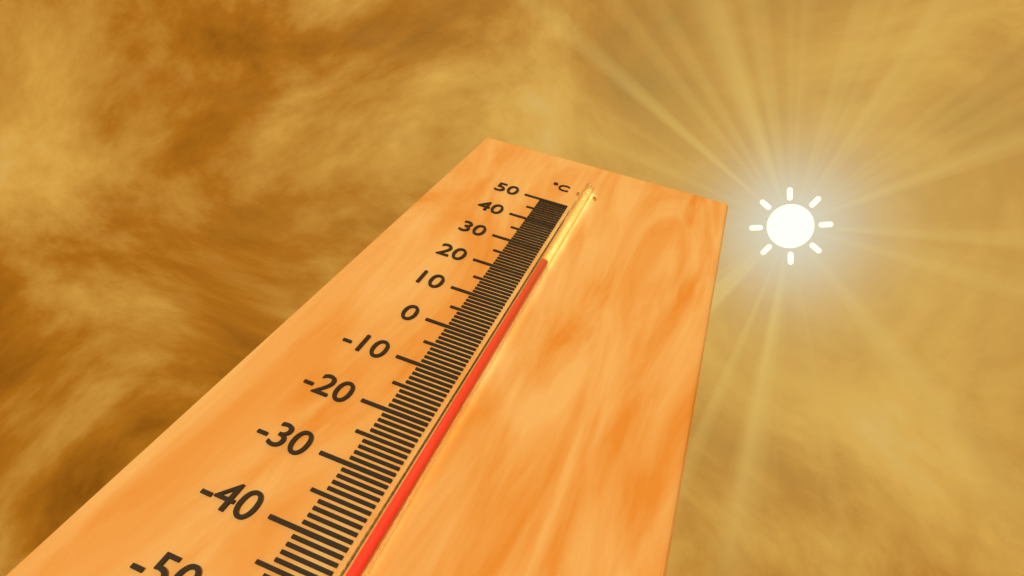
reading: 24 °C
